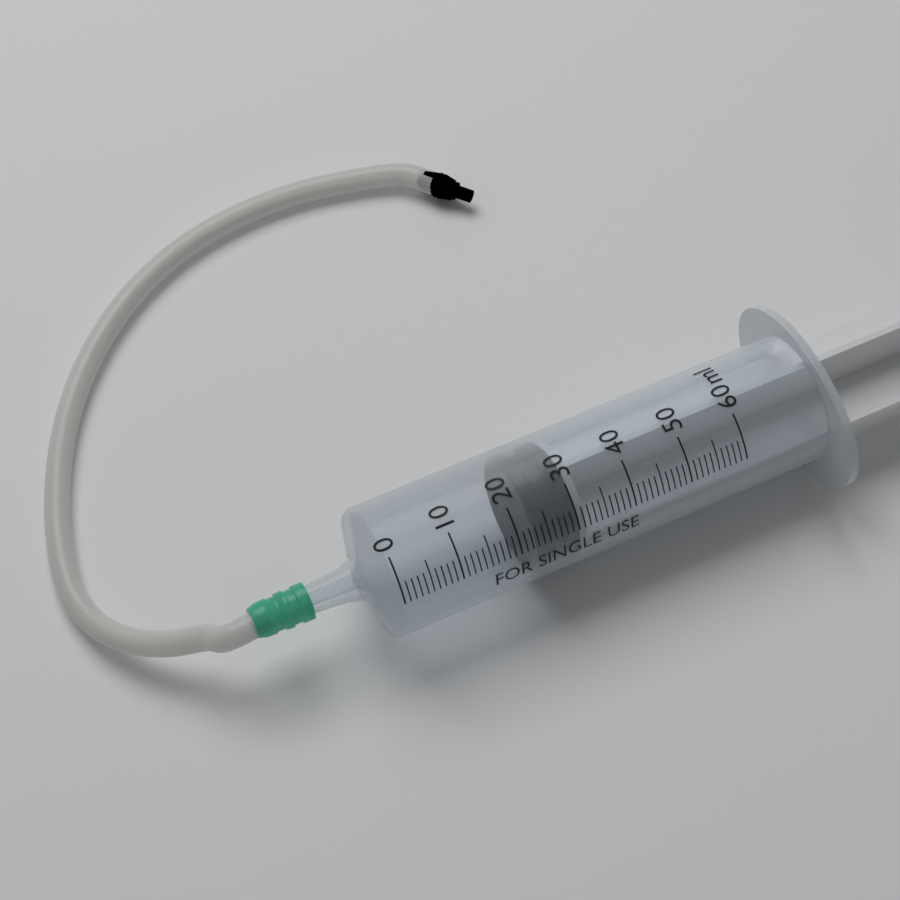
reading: 23 ml
